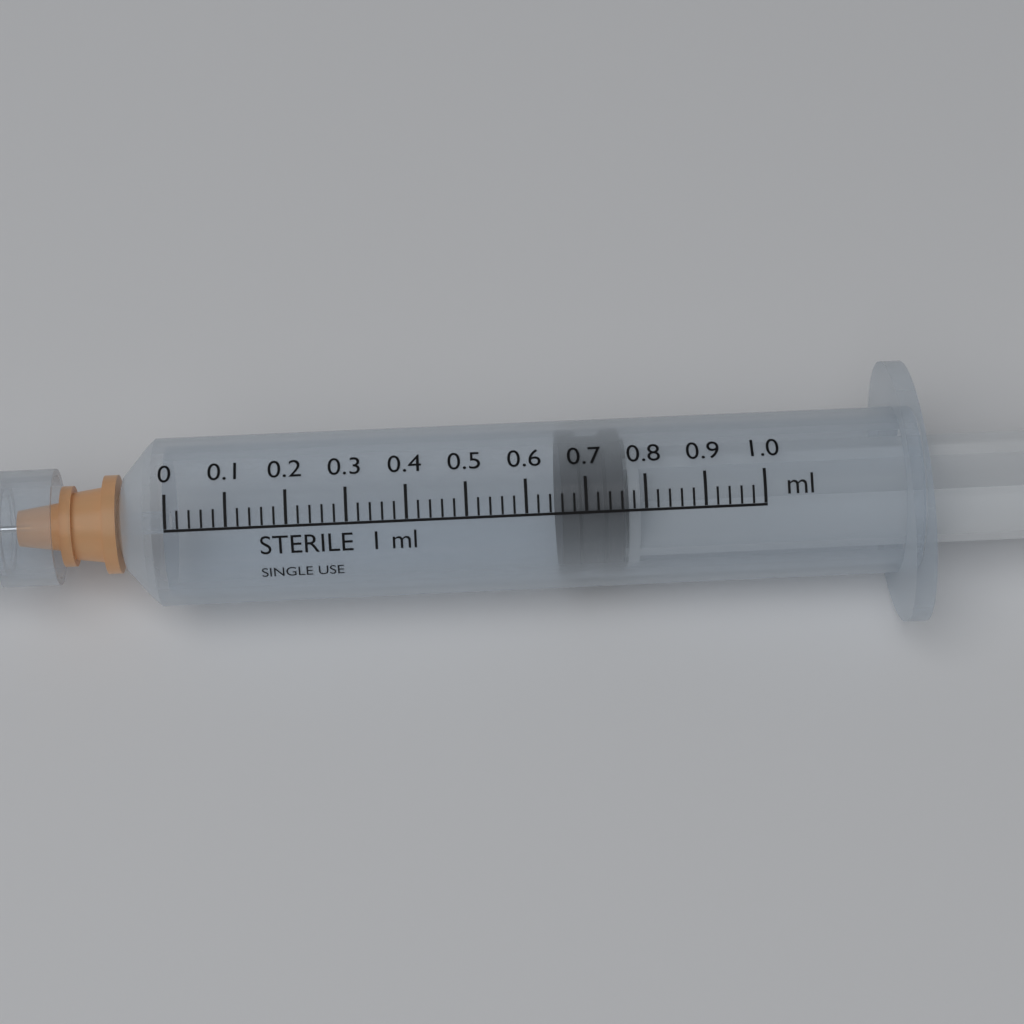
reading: 0.66 ml
